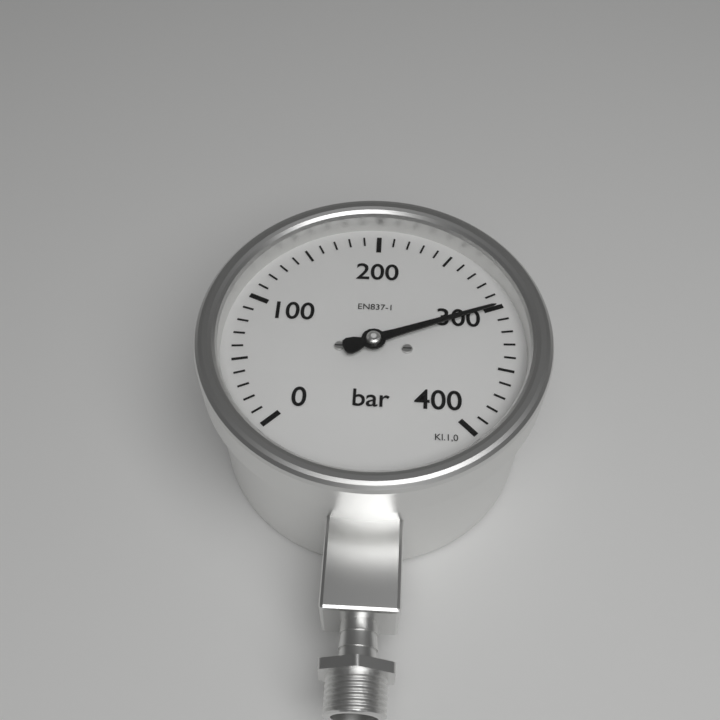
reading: 300 bar
